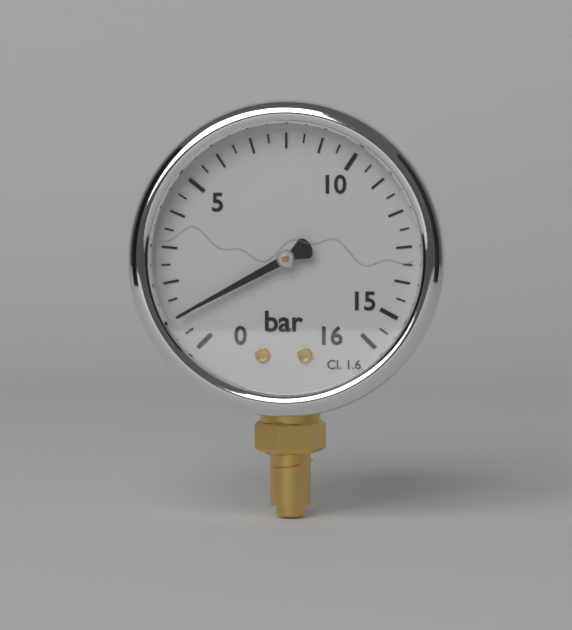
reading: 1.0 bar
